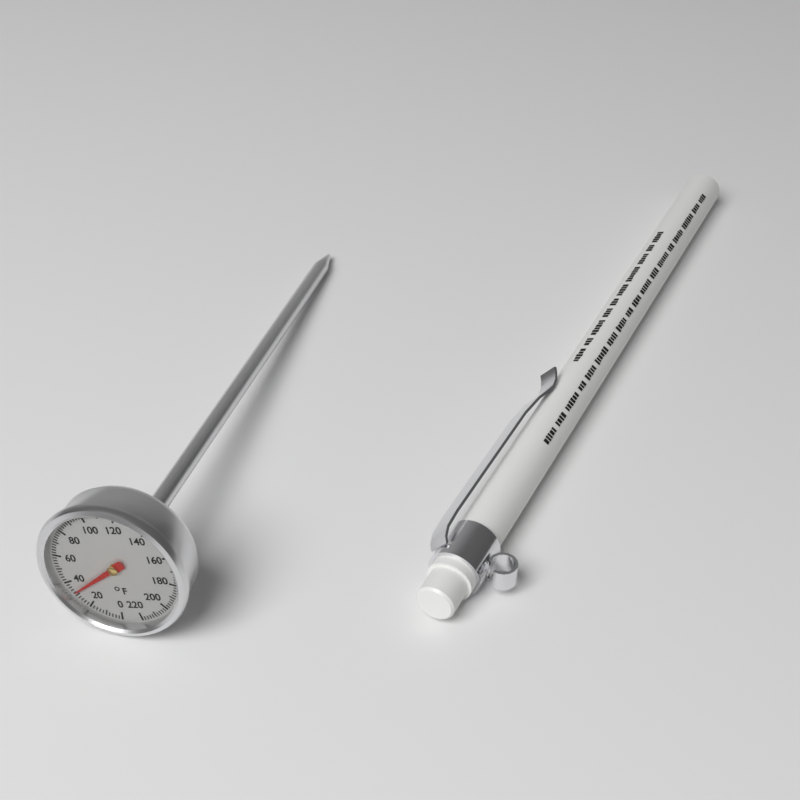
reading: 32 °F
